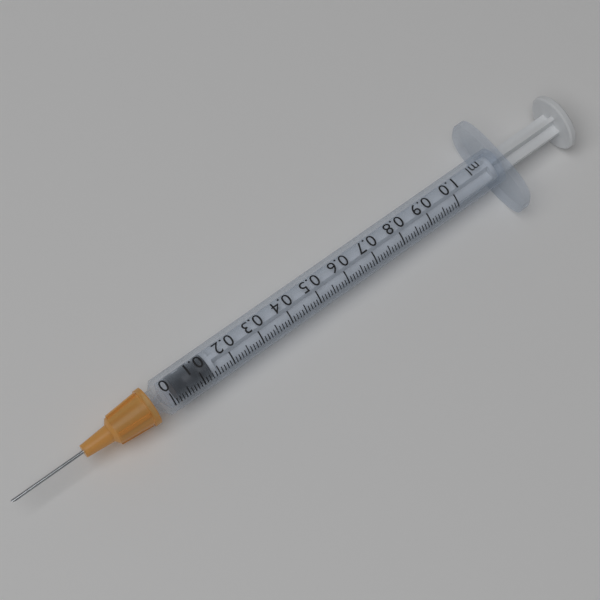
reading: 0.02 ml
